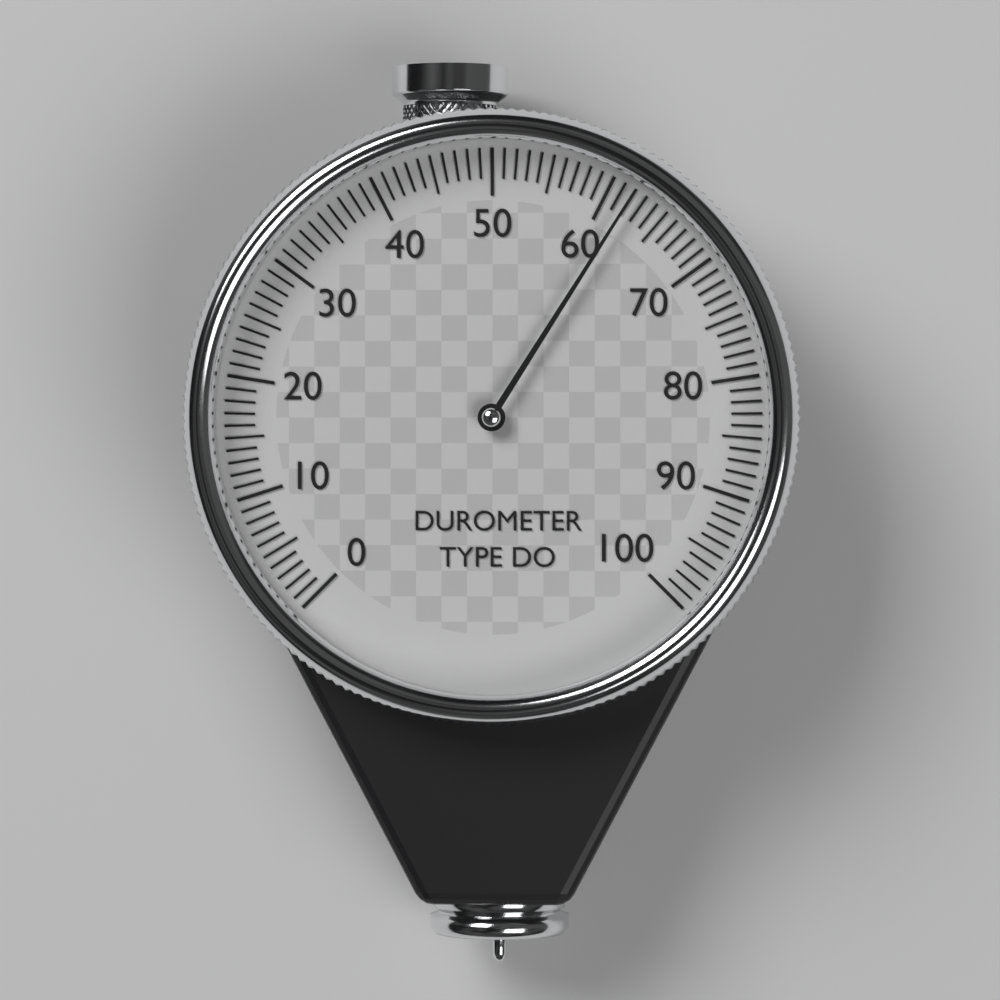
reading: 62 (no unit)
